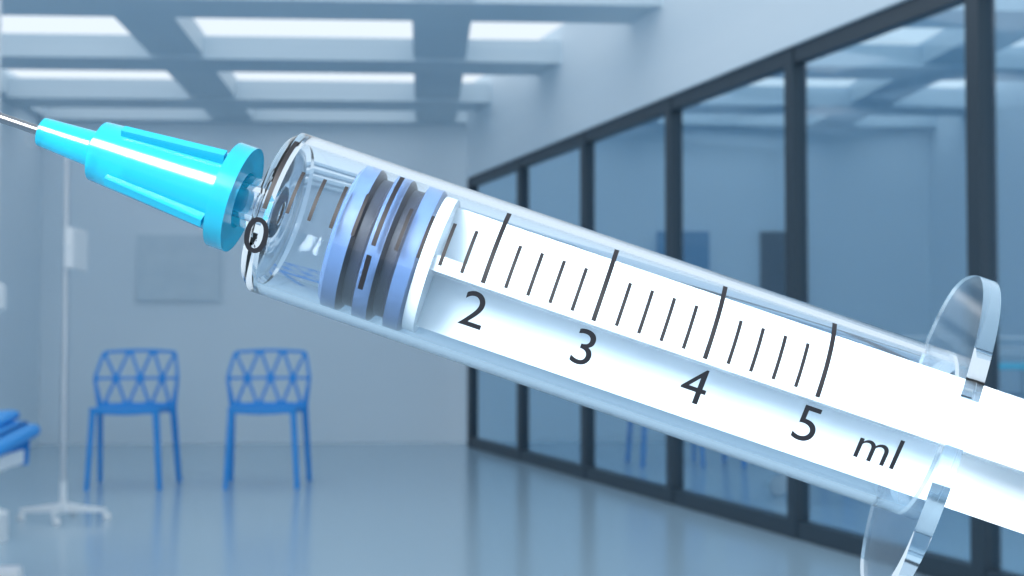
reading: 0.6 ml
